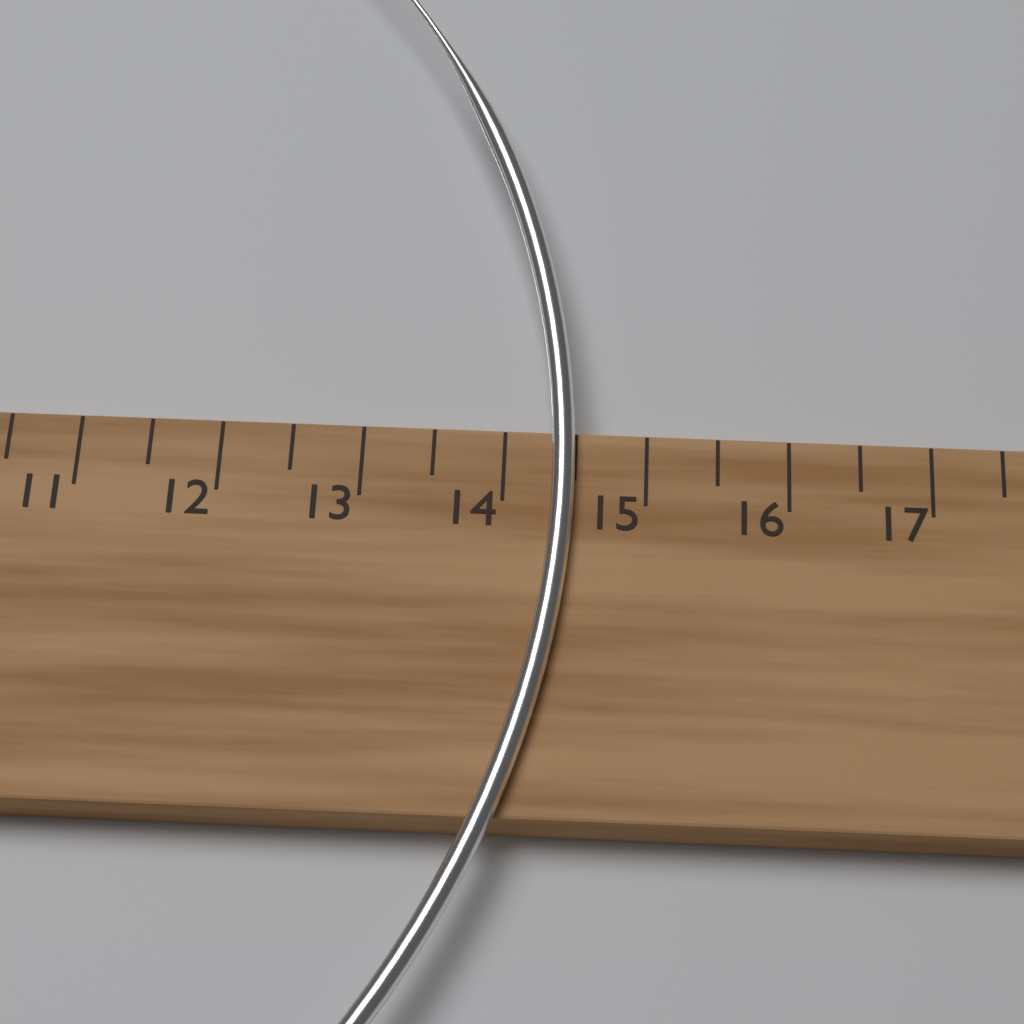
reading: 14.5 cm
